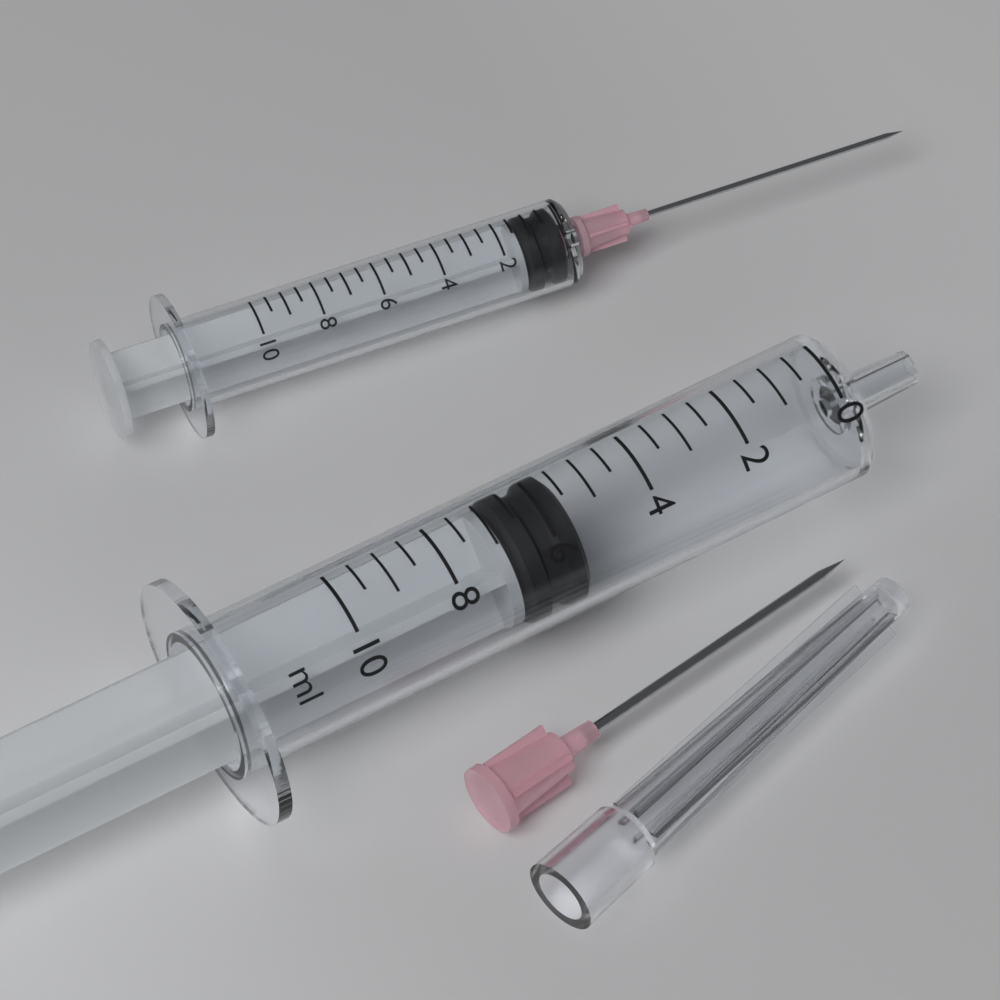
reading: 5.5 ml
